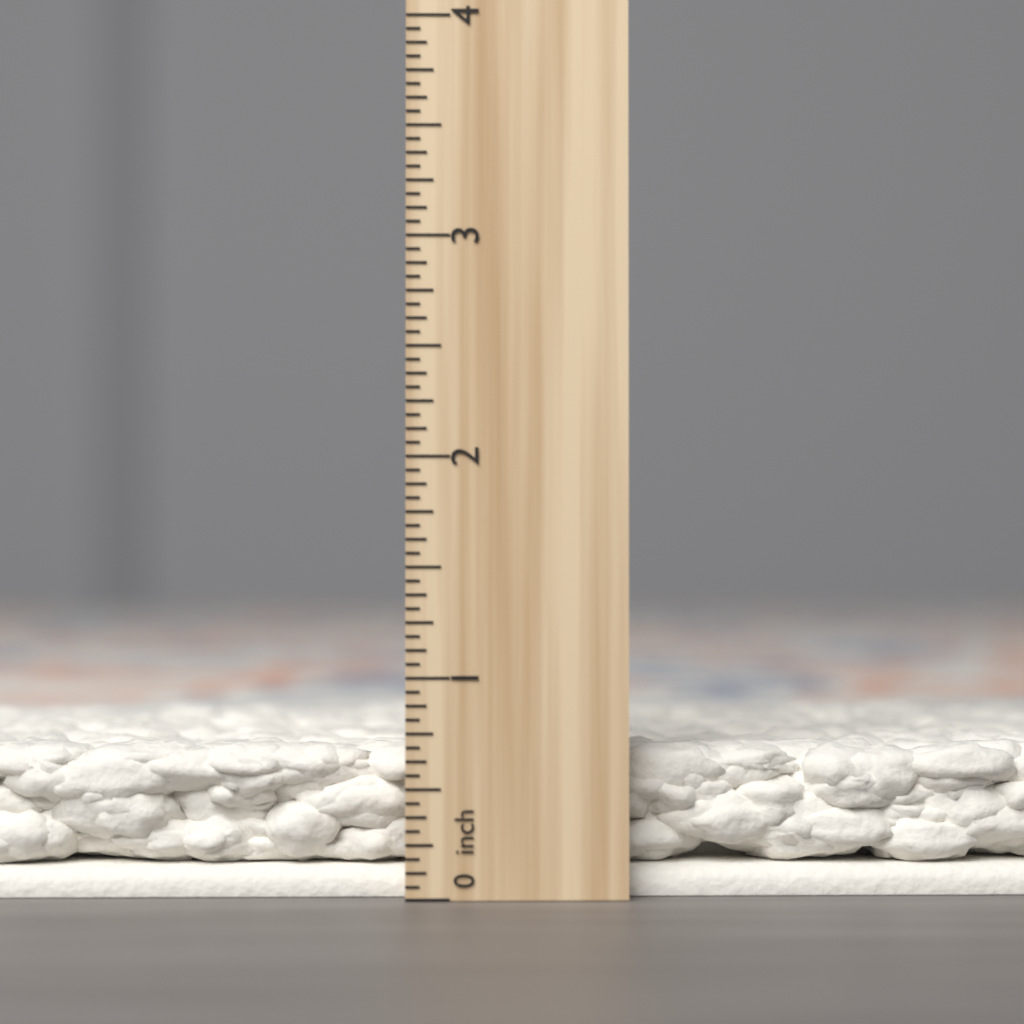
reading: 0.6875 inch
